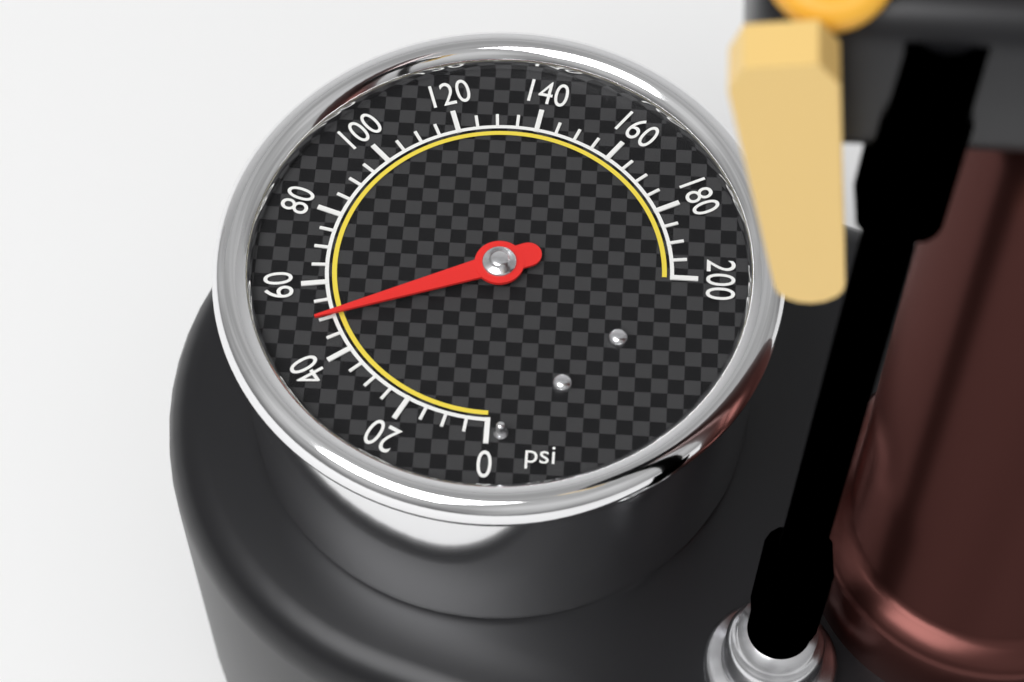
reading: 50 psi
